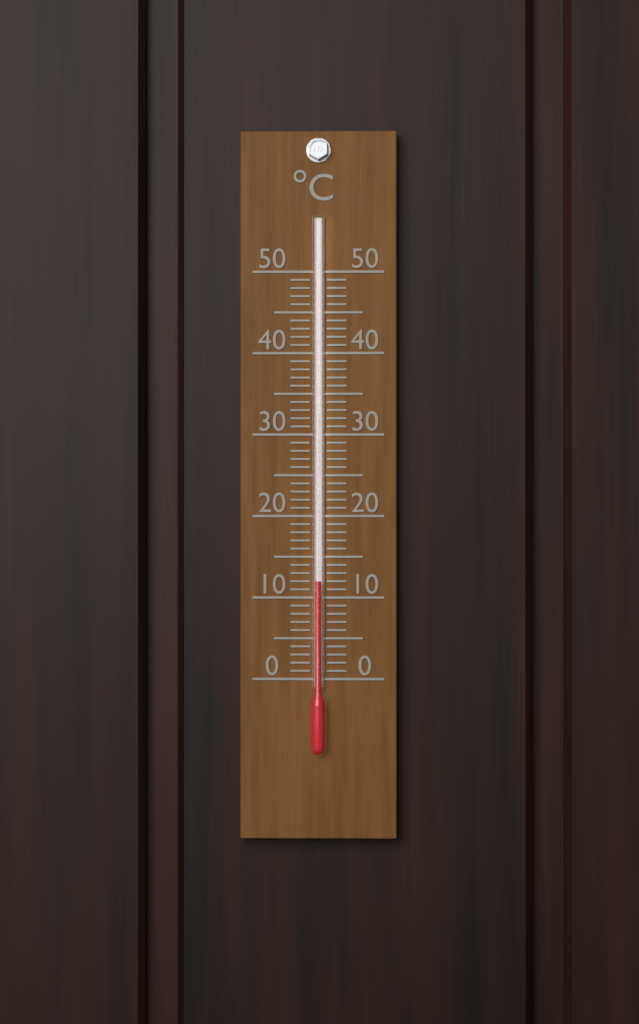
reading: 12 °C
